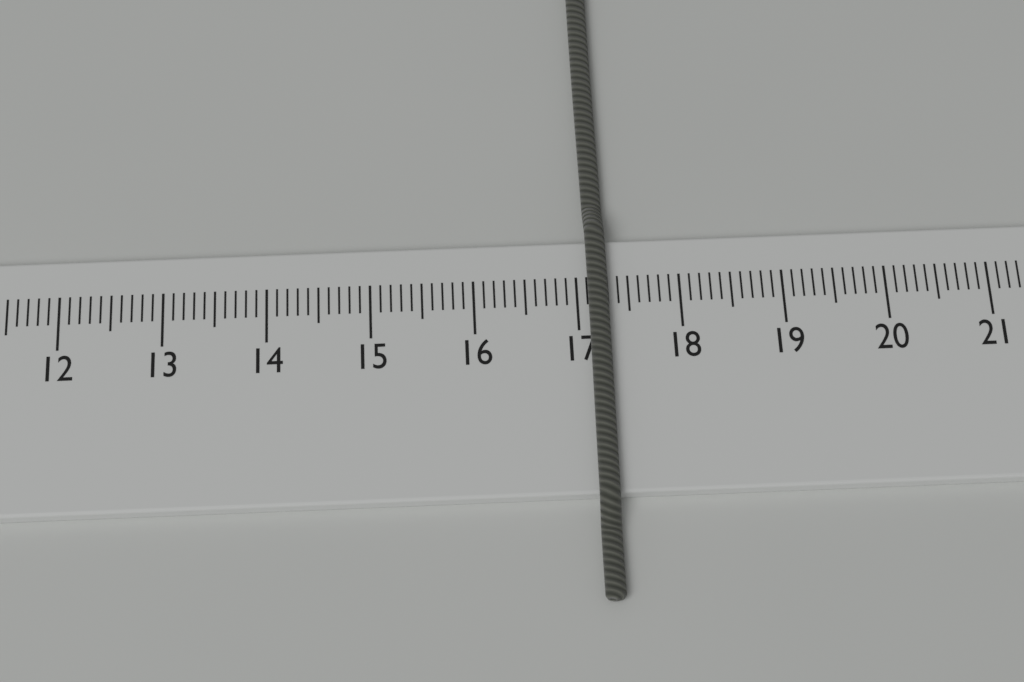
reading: 17.3 cm
